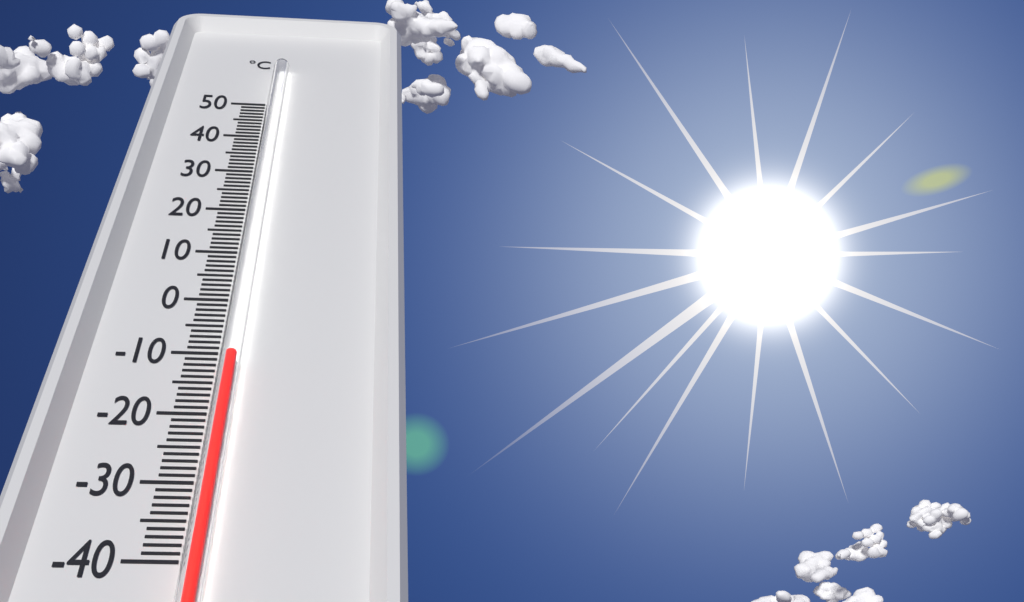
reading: -12 °C
